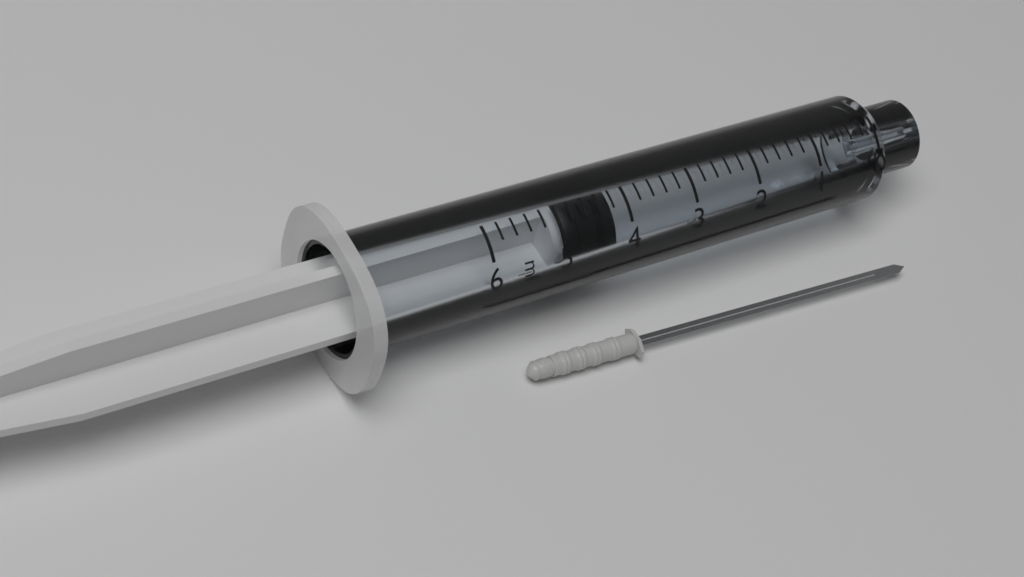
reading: 4.2 ml
